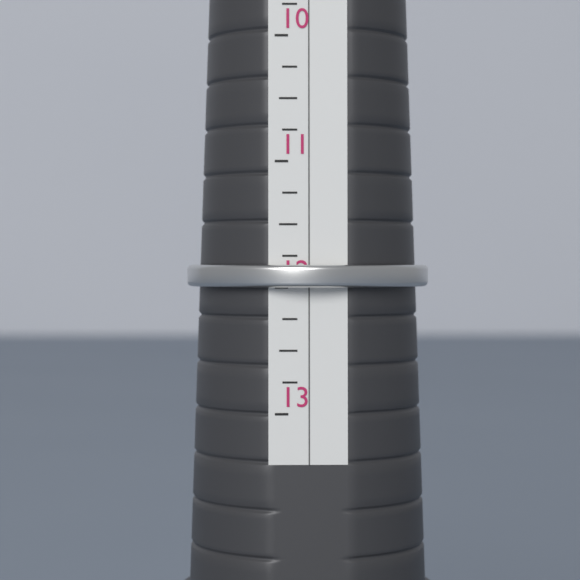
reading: 12.00 (no unit)
